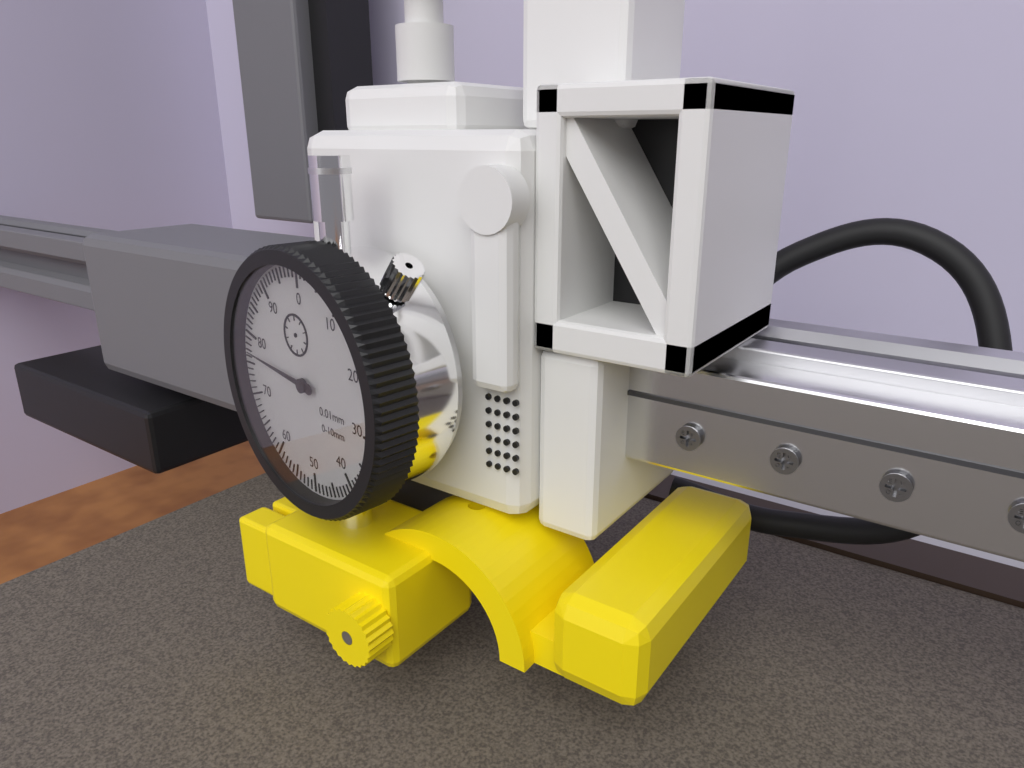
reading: 77 0.01mm
